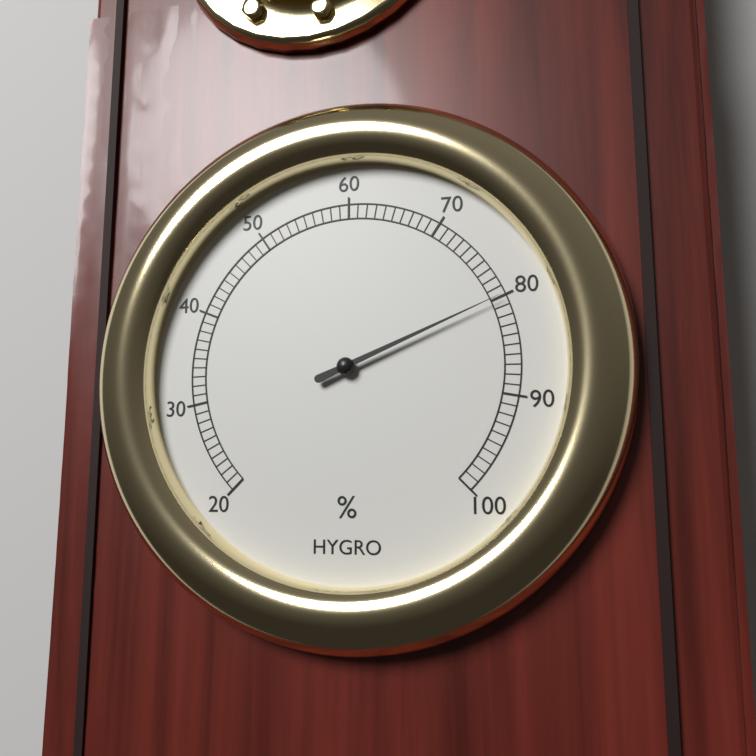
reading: 80 %
